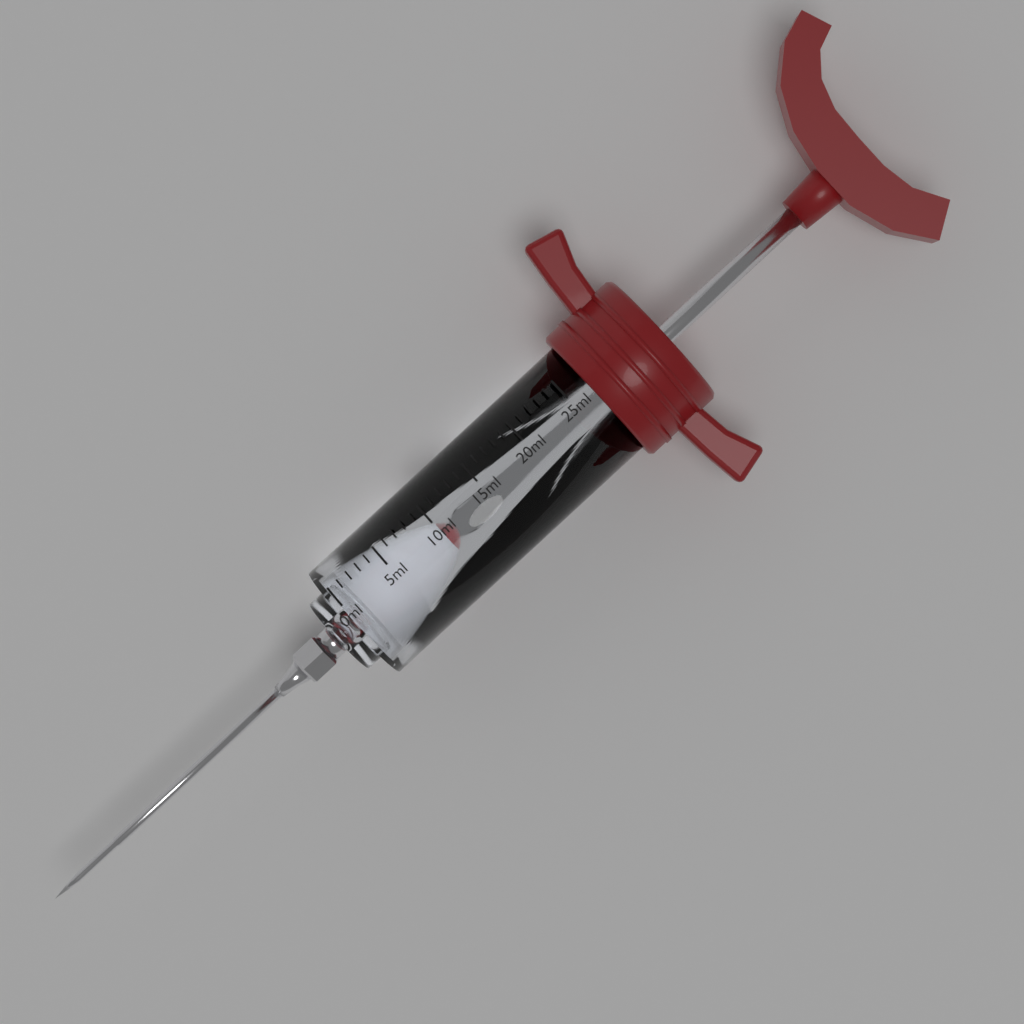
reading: 10 ml
